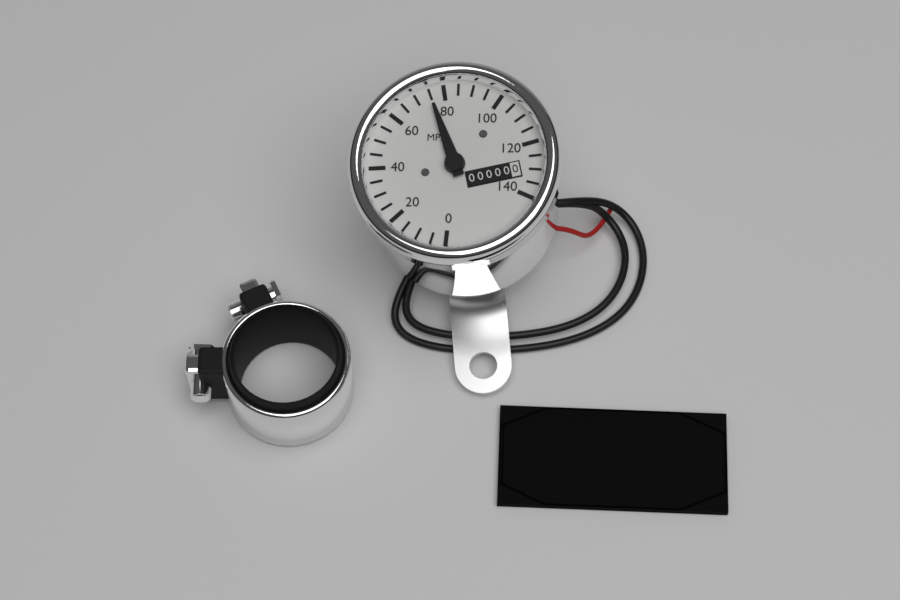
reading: 75 MPH
